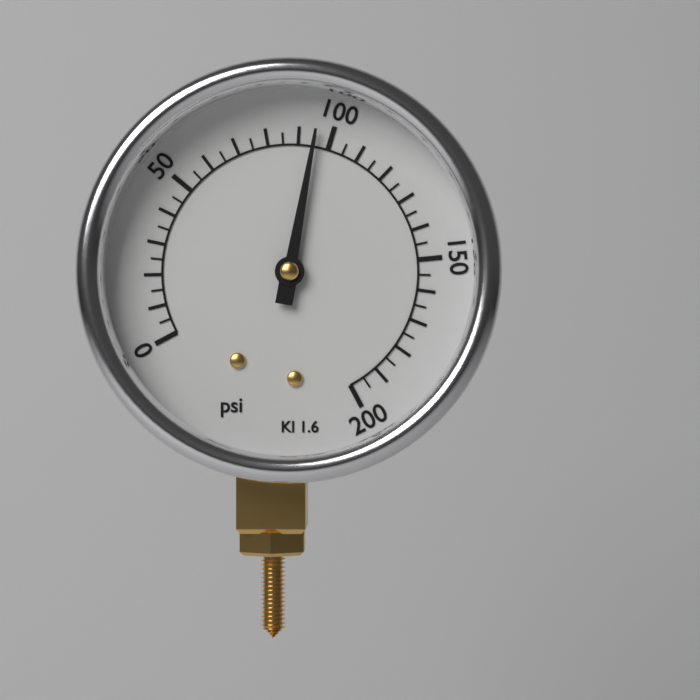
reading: 95 psi
